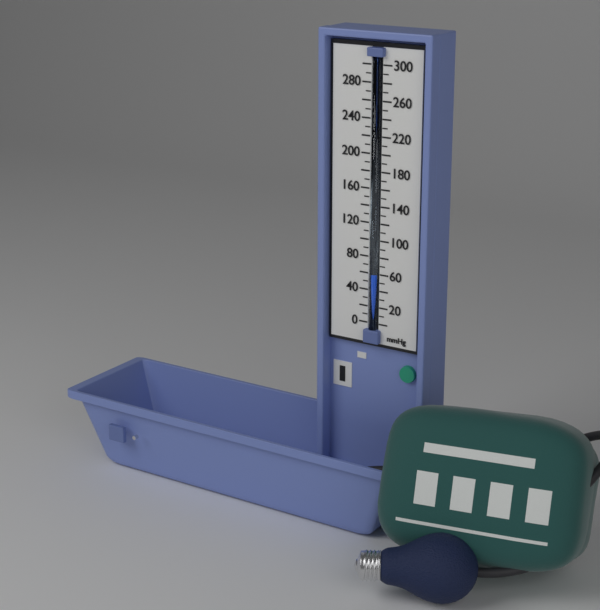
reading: 60 mmHg
